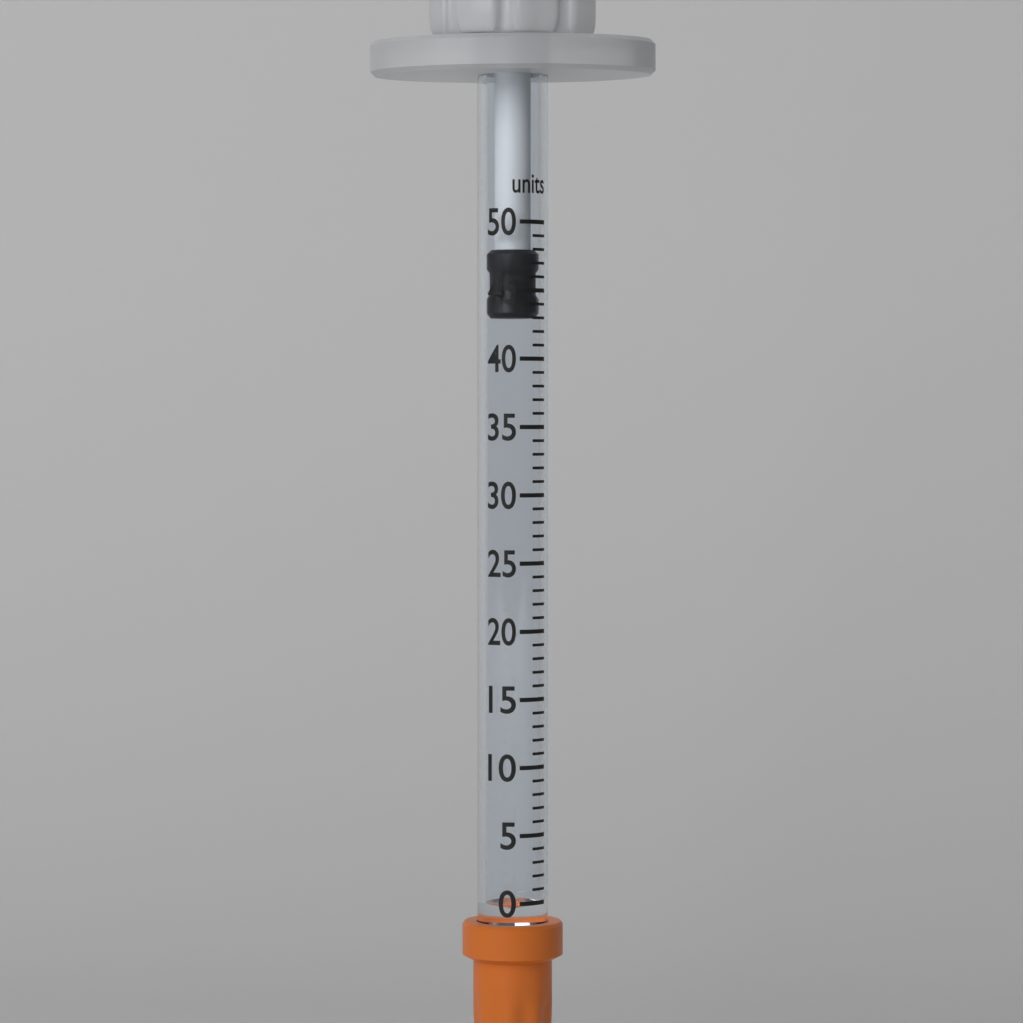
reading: 43 units
